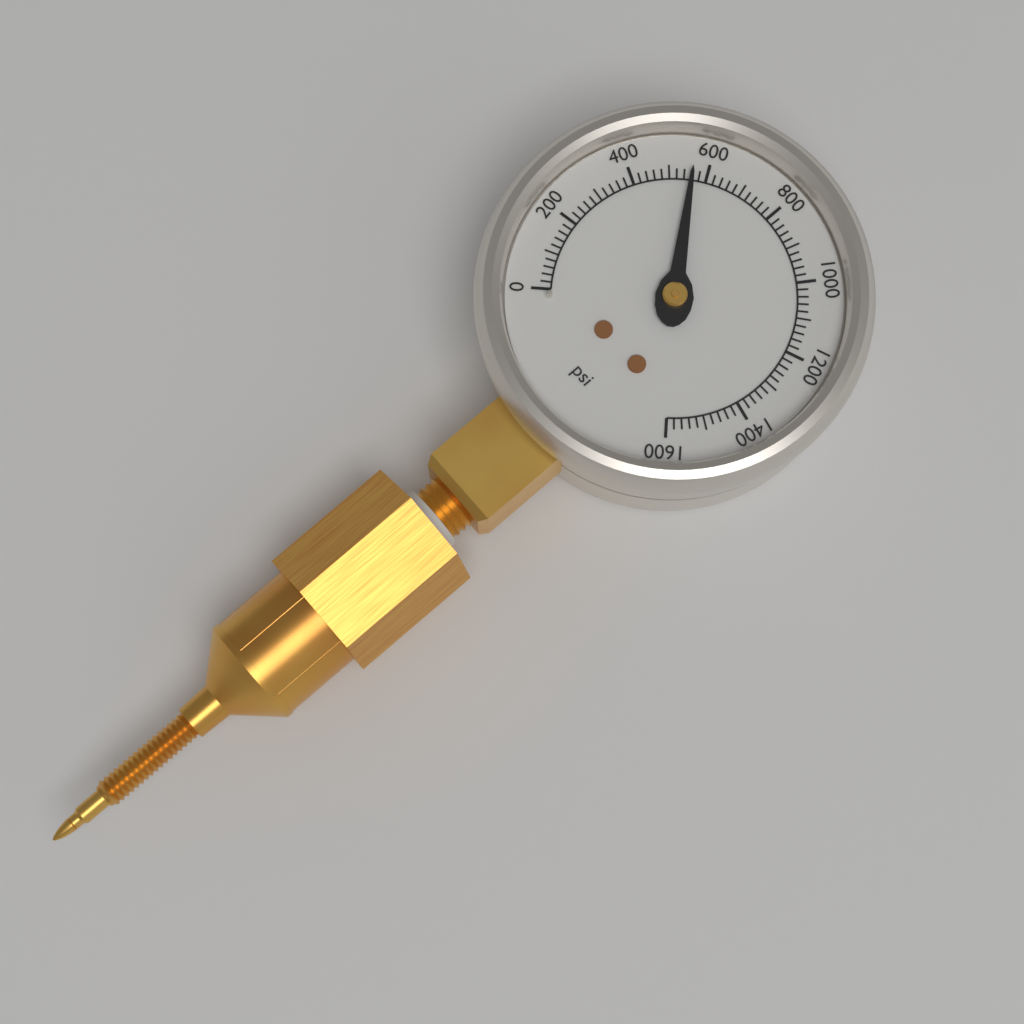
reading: 560 psi
